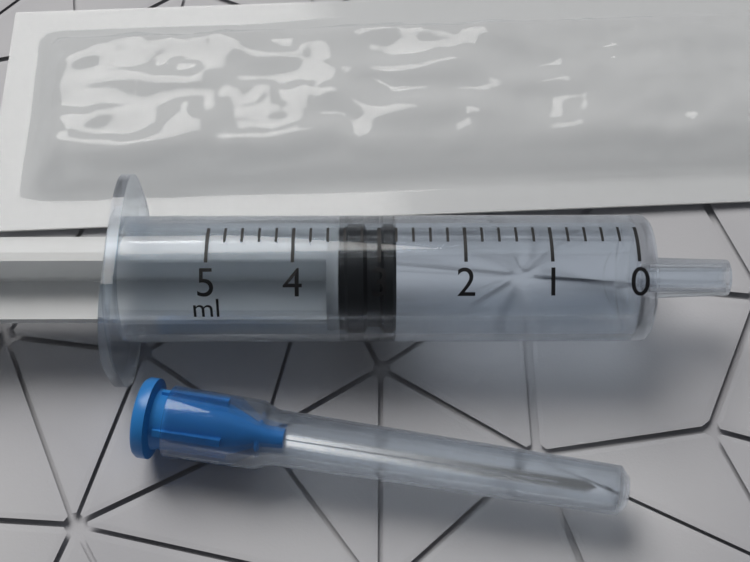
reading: 2.8 ml
